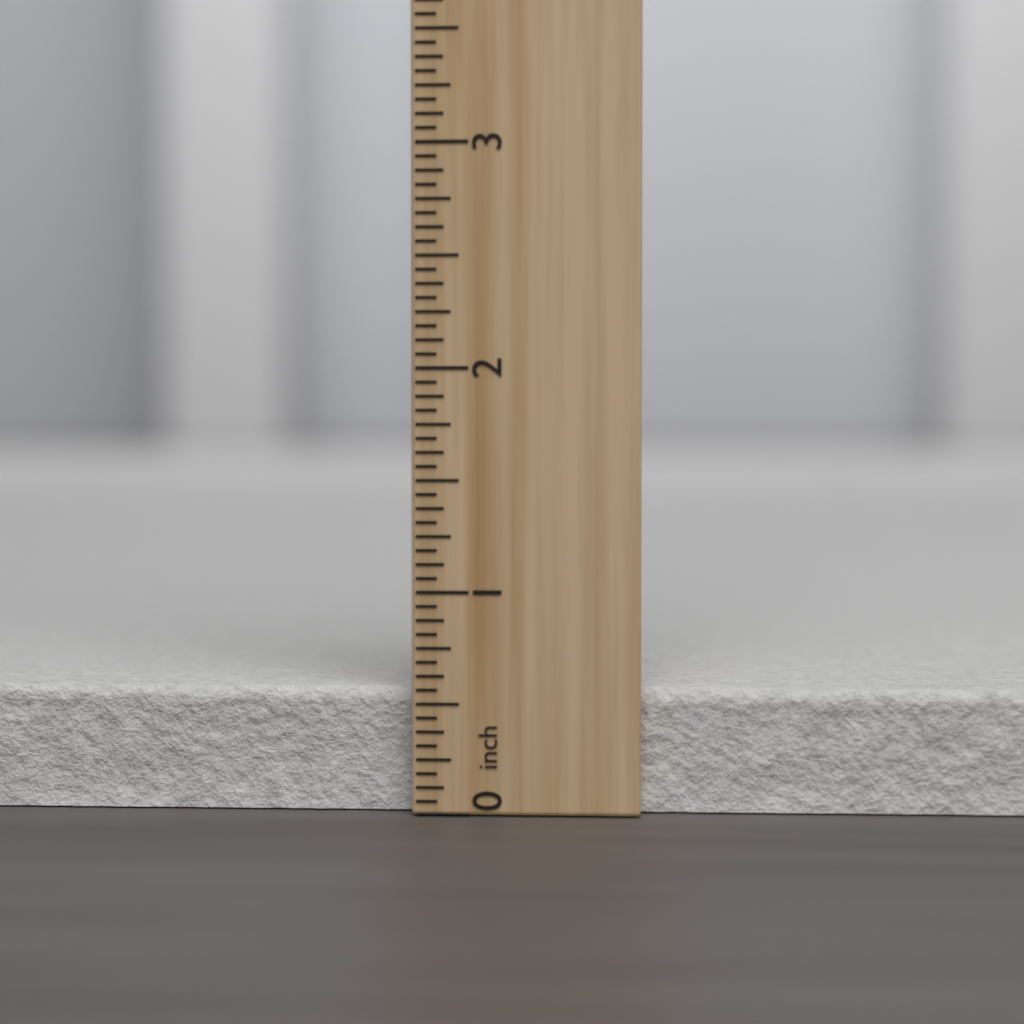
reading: 0.5625 inch
